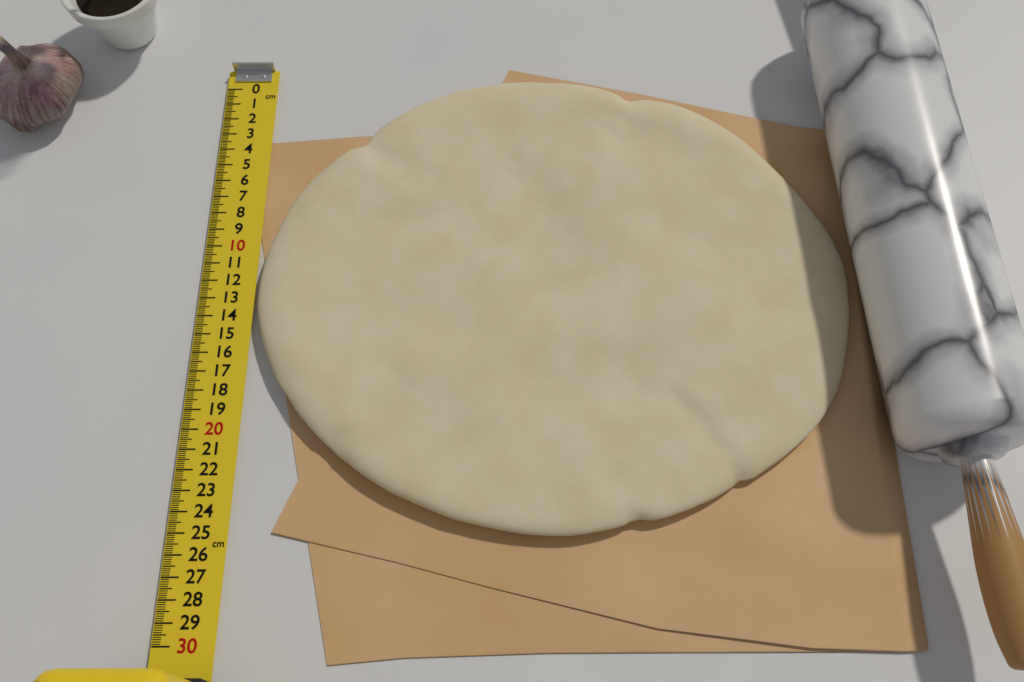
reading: 25.3 cm
